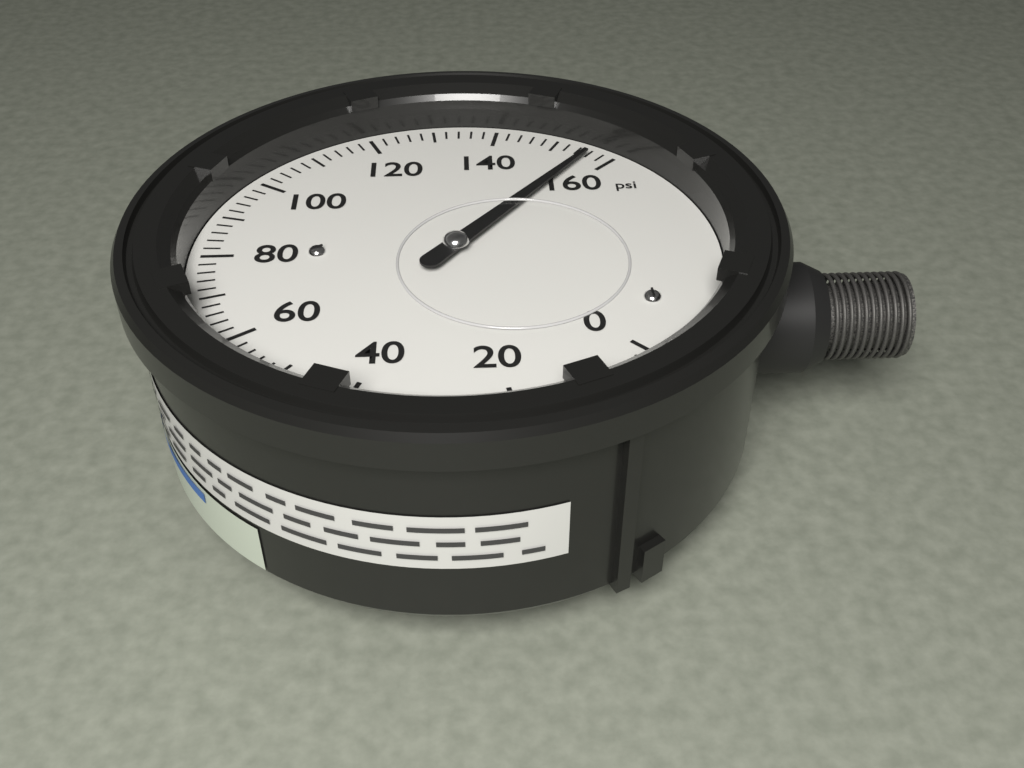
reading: 156 psi
